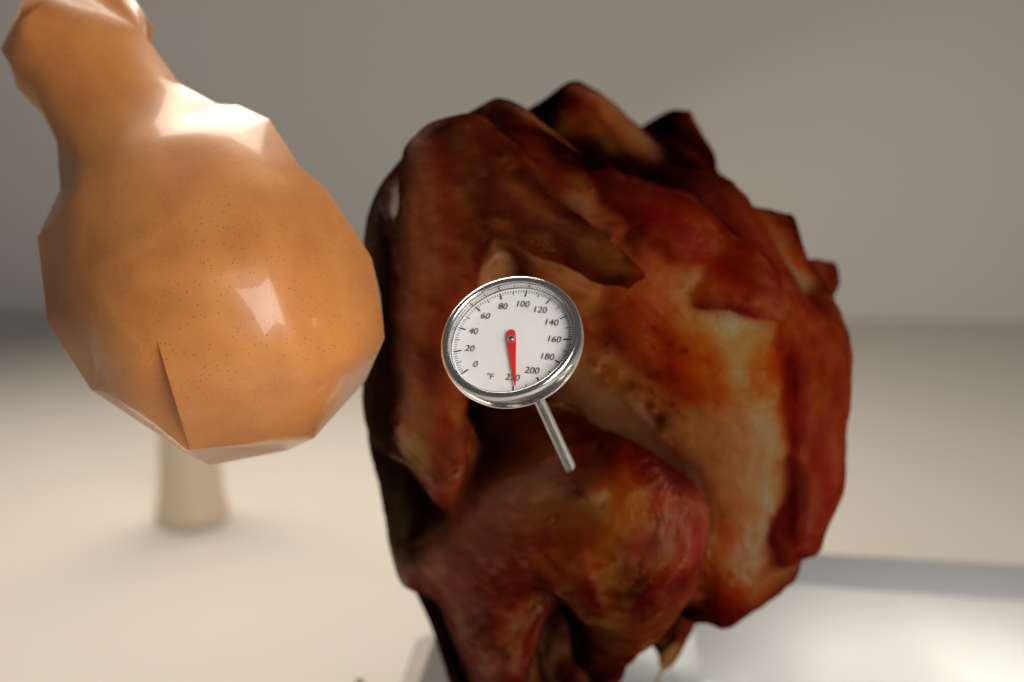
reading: 218 °F
